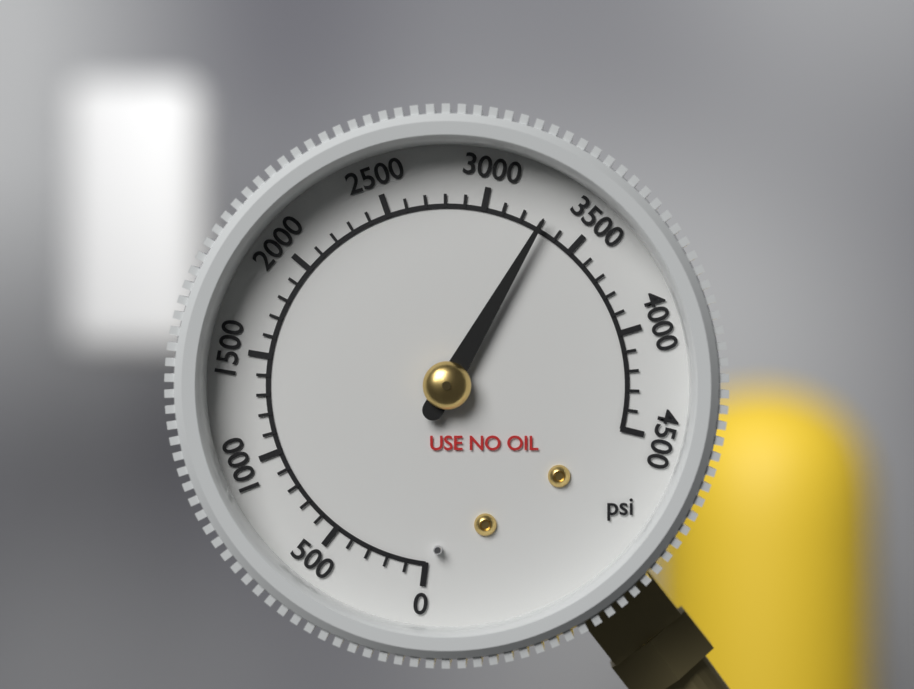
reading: 3300 psi
